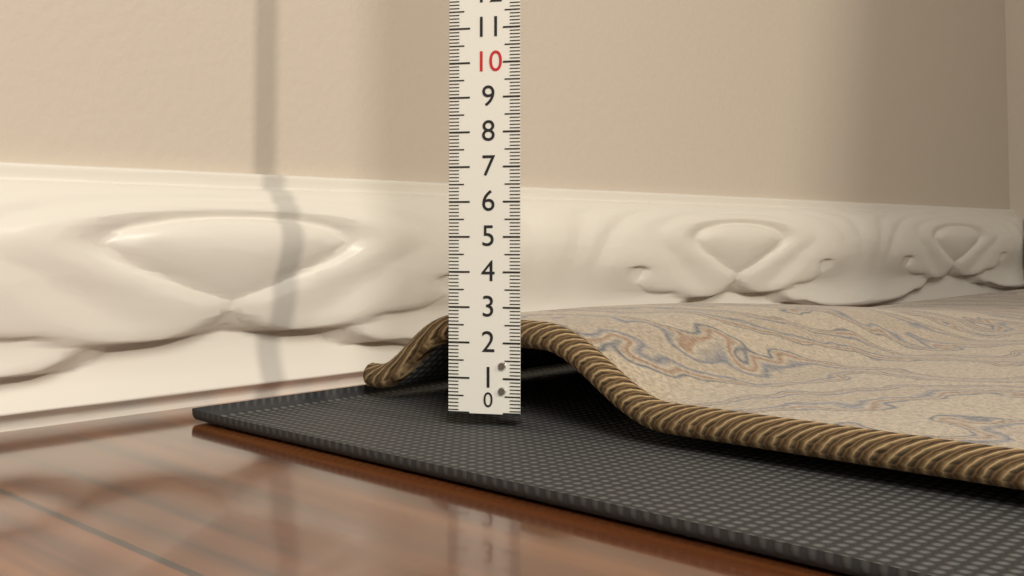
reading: 2.6 (no unit)
